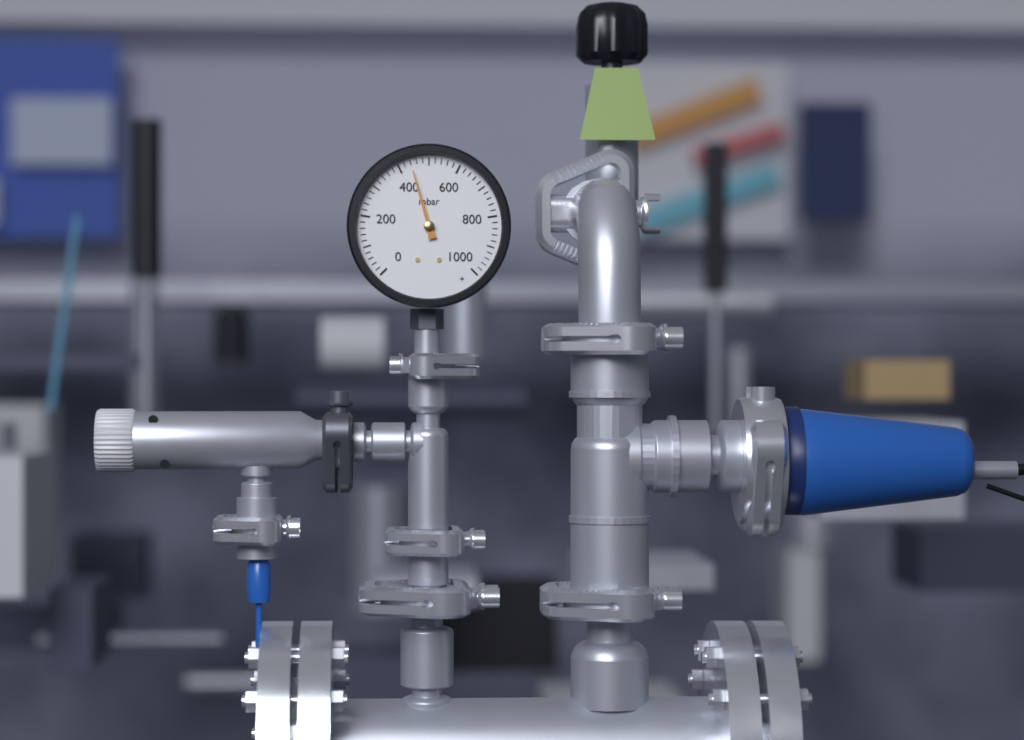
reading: 440 mbar
